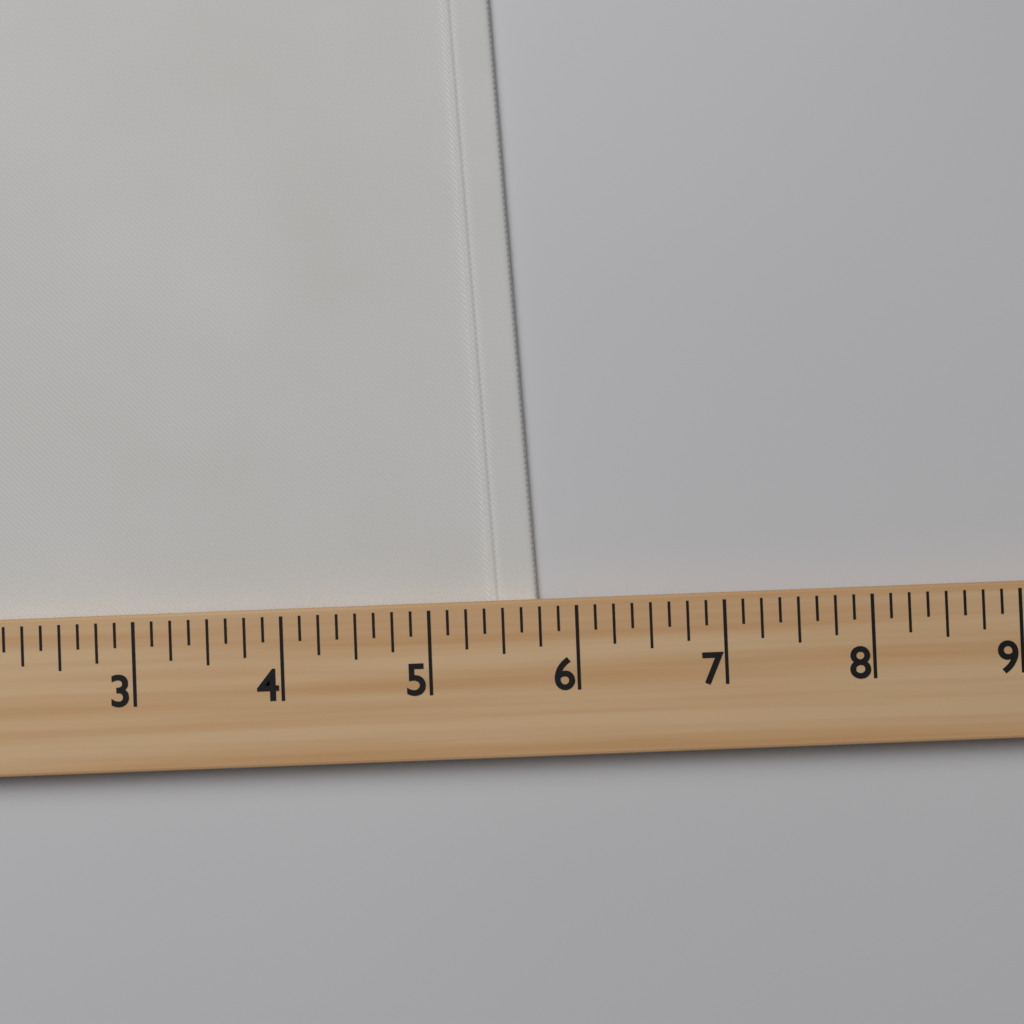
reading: 5.750 (no unit)
